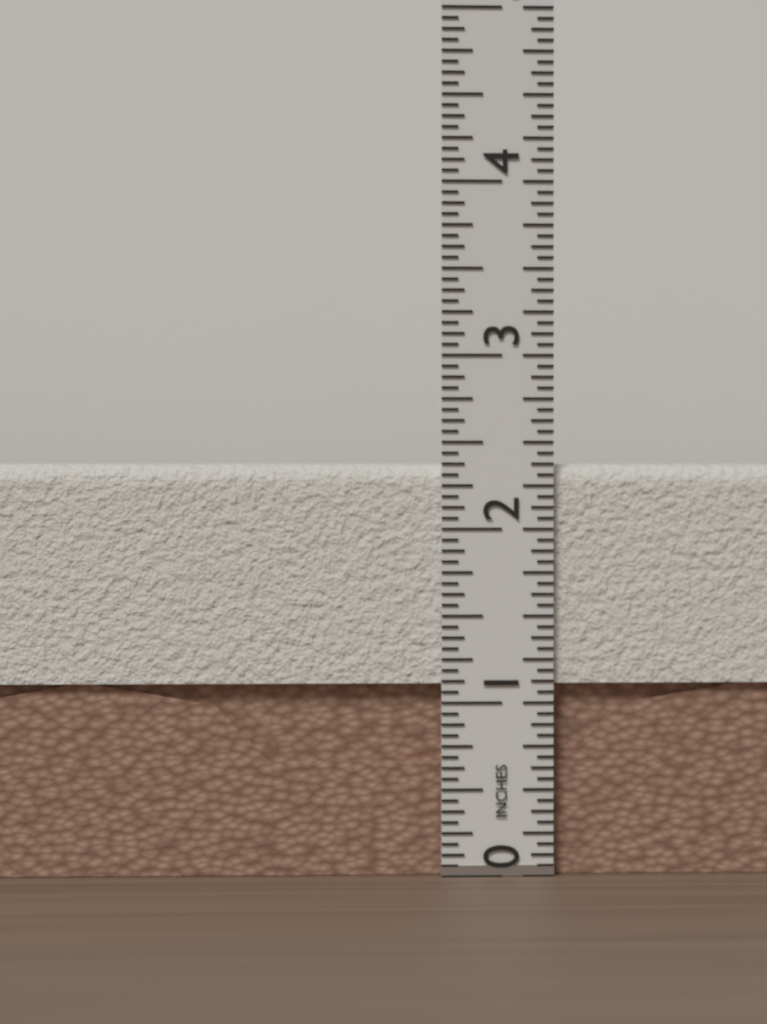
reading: 2.3750 in
